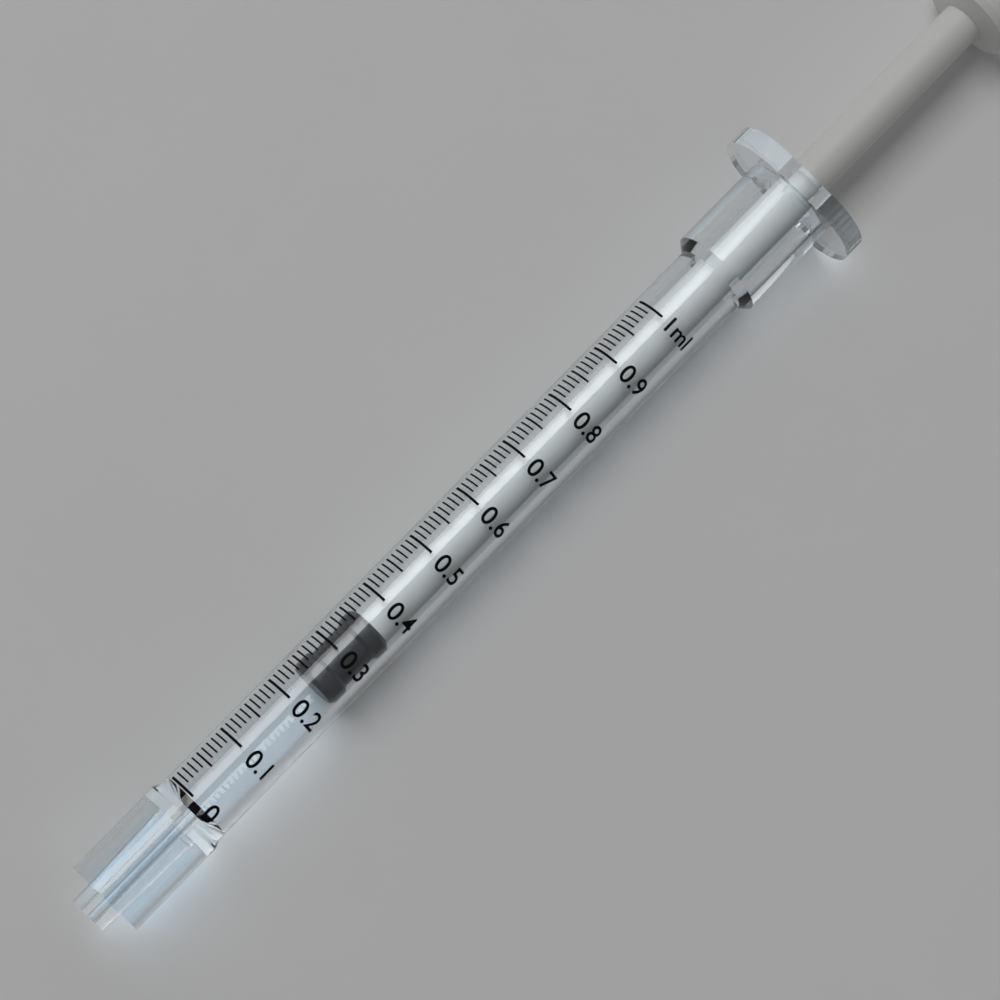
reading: 0.24 ml
